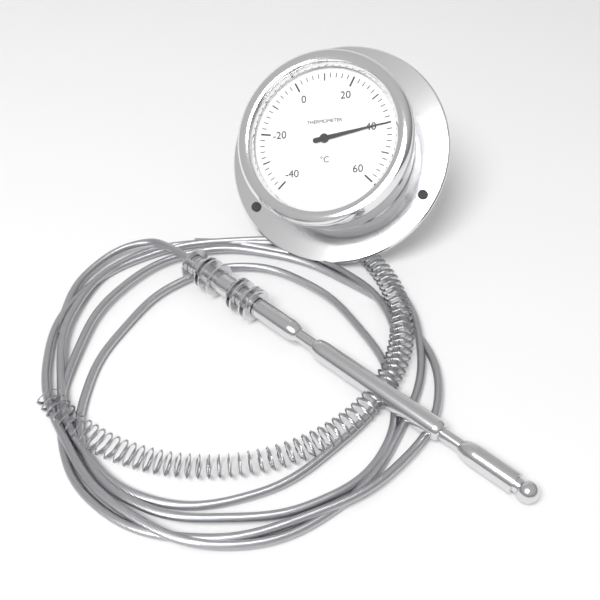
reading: 40 °C
